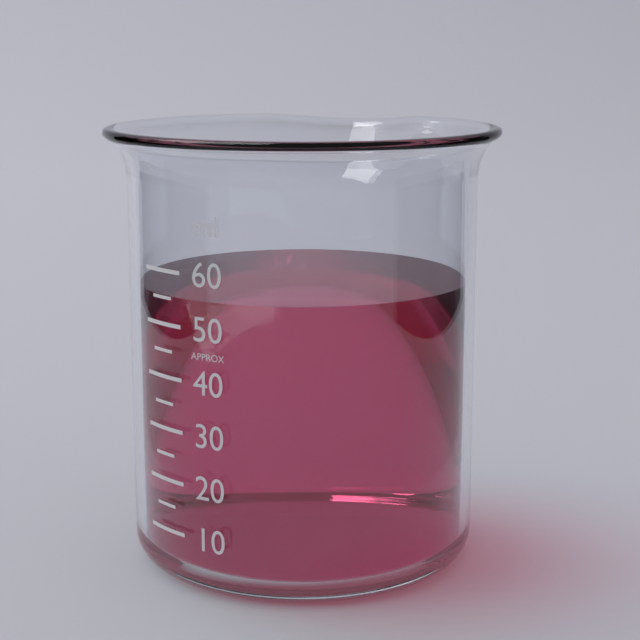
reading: 55 ml
